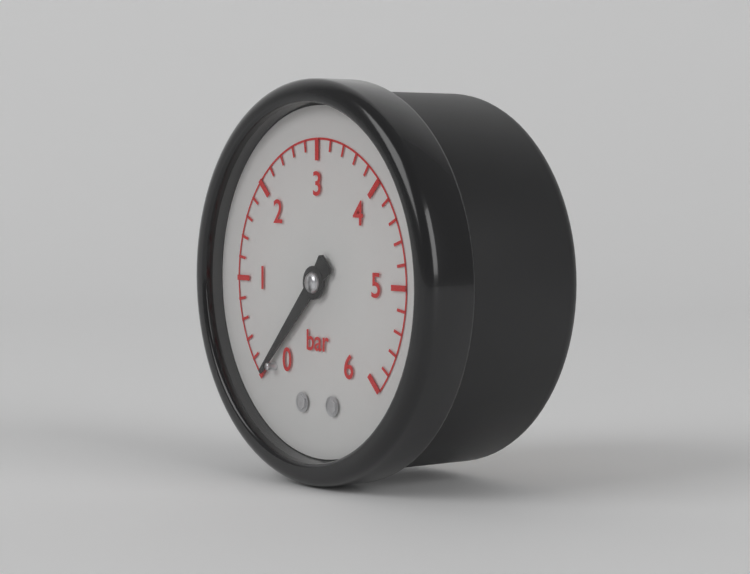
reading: 0.0 bar
